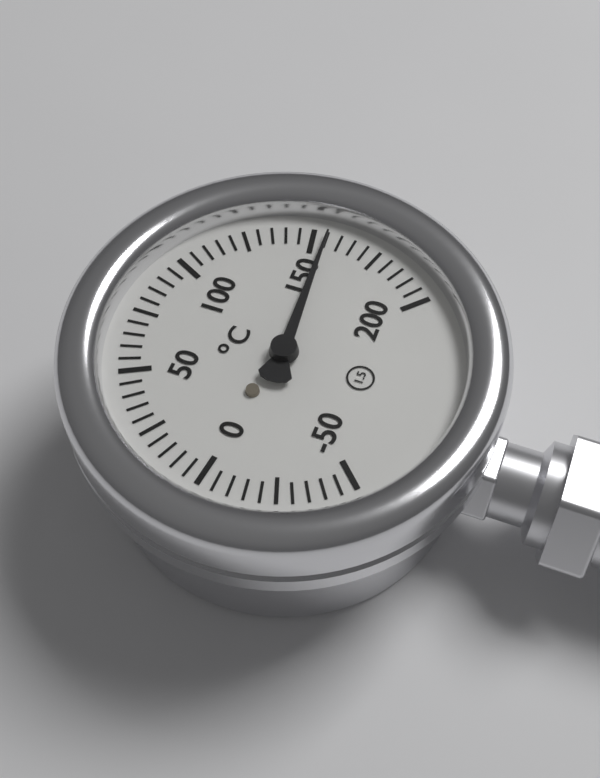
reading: 155 °C
